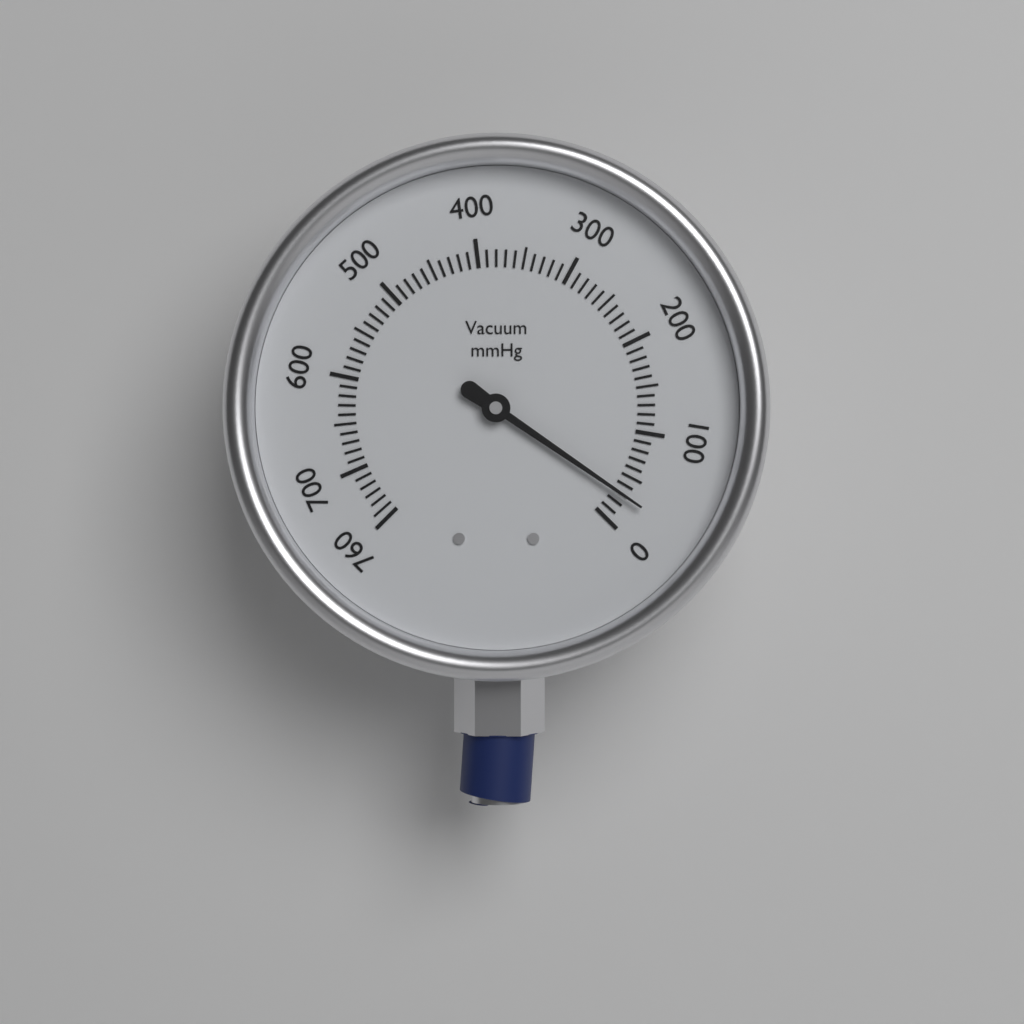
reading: 30 mmHg
